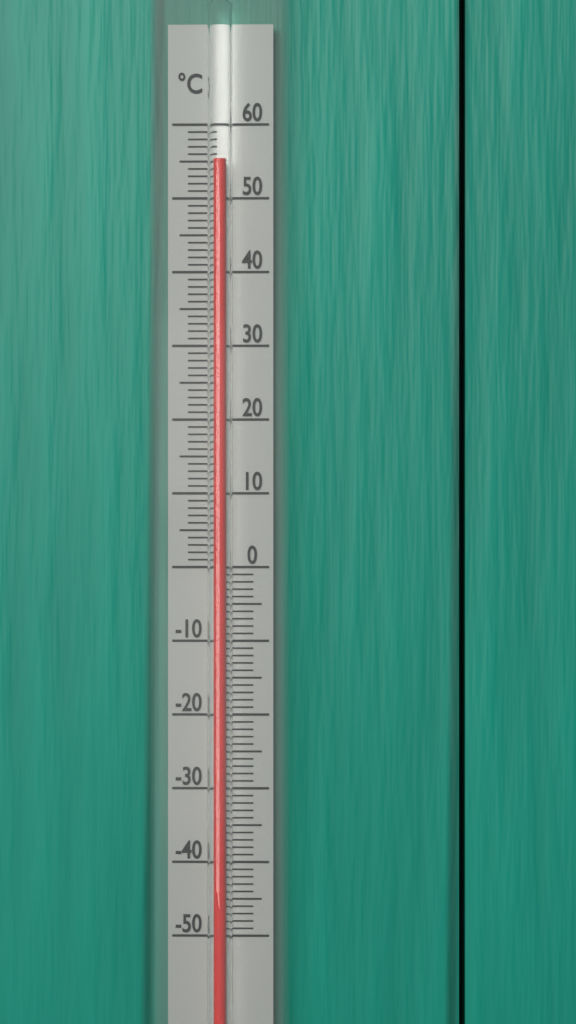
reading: 55 °C
